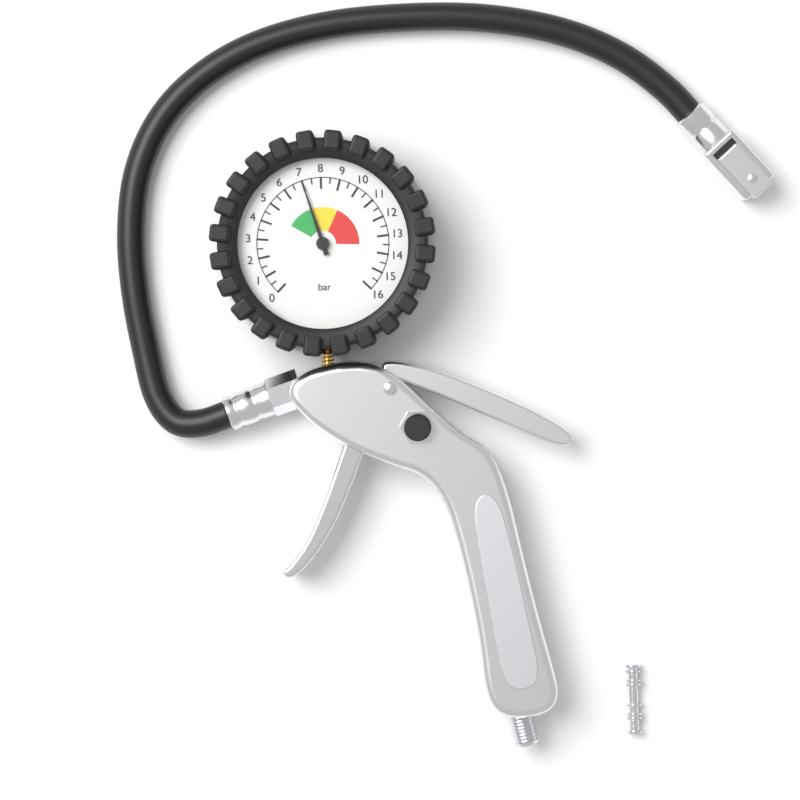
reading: 7.0 bar
